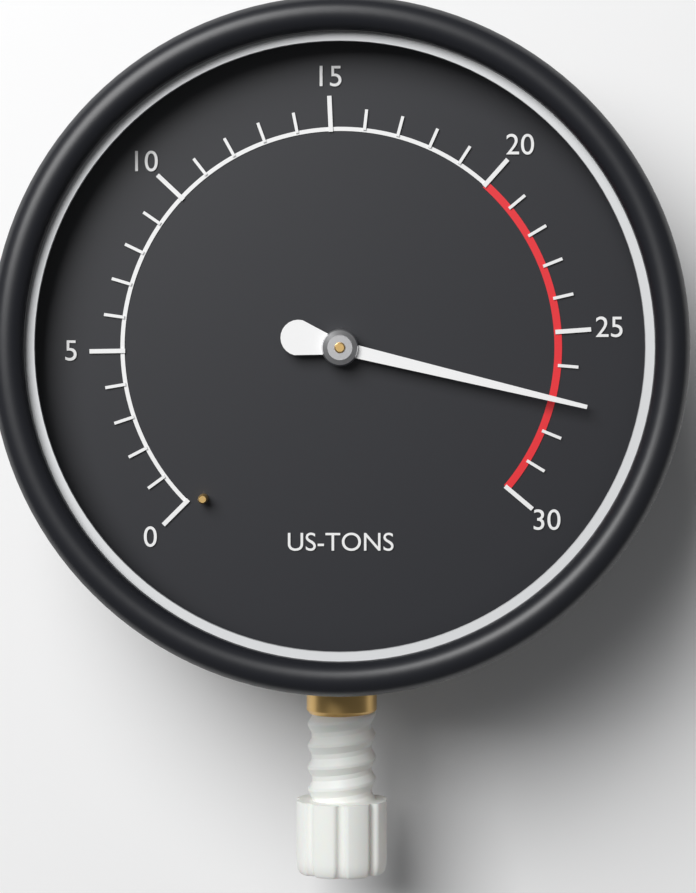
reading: 27 US-TONS
